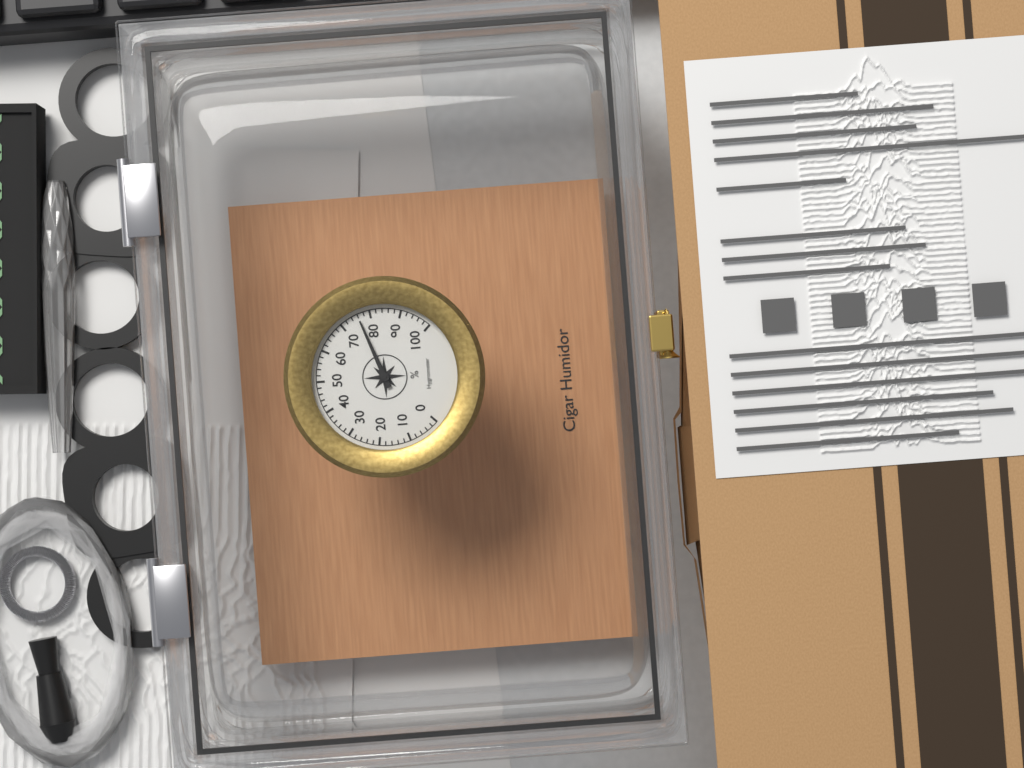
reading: 76 %
